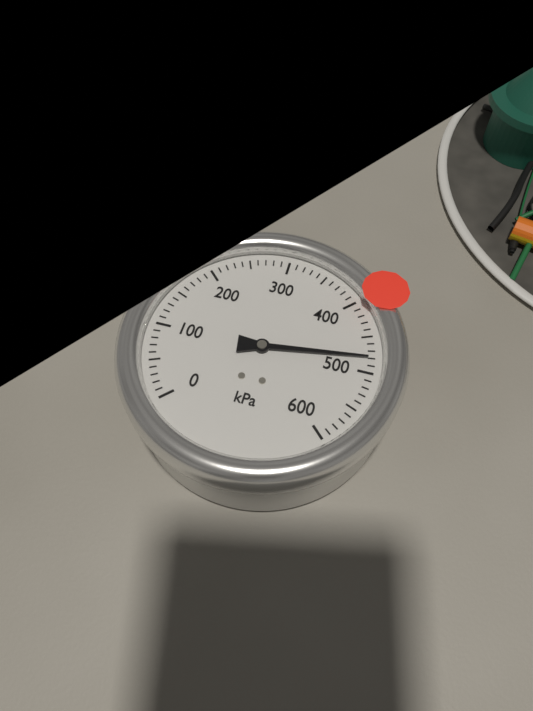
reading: 480 kPa
